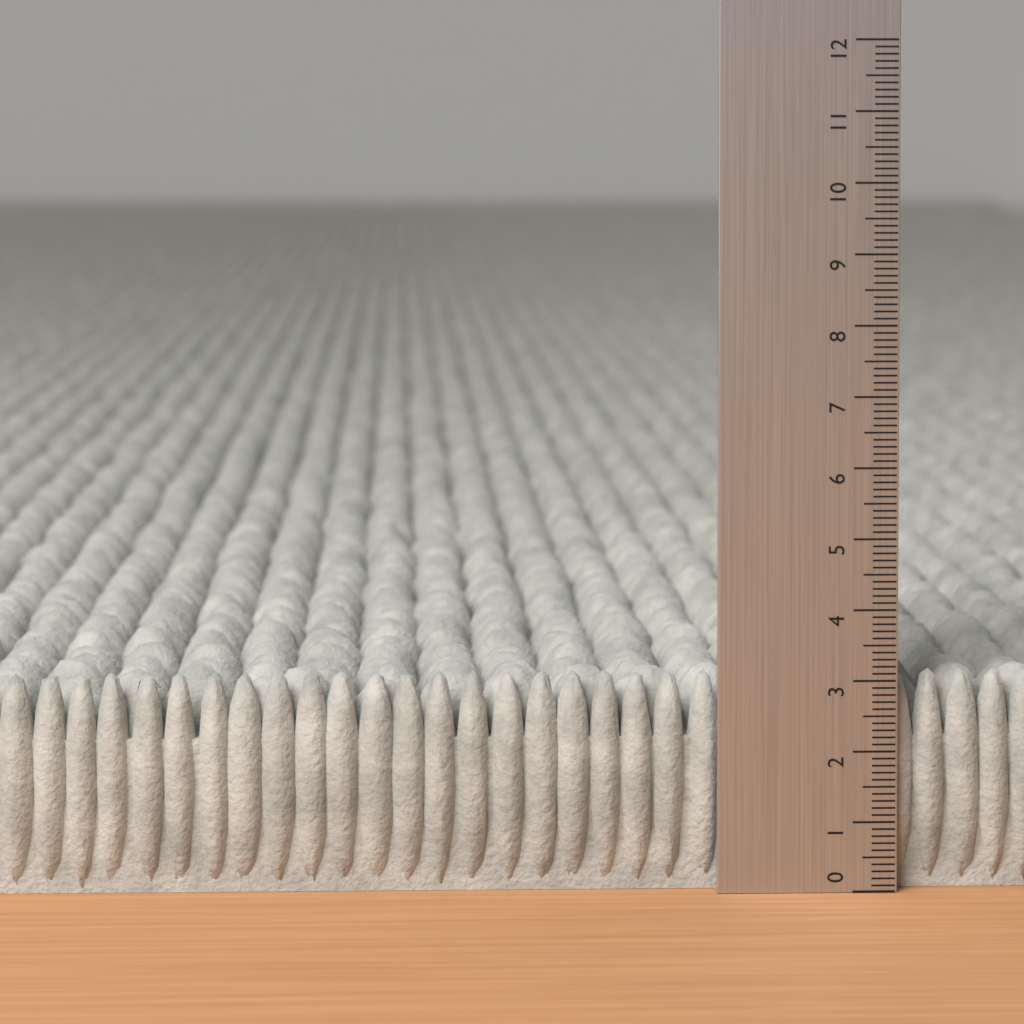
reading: 3.1 (no unit)
